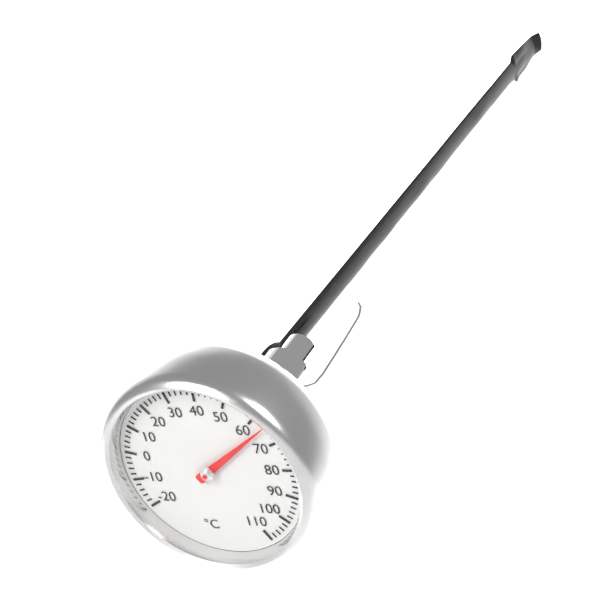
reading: 64 °C
